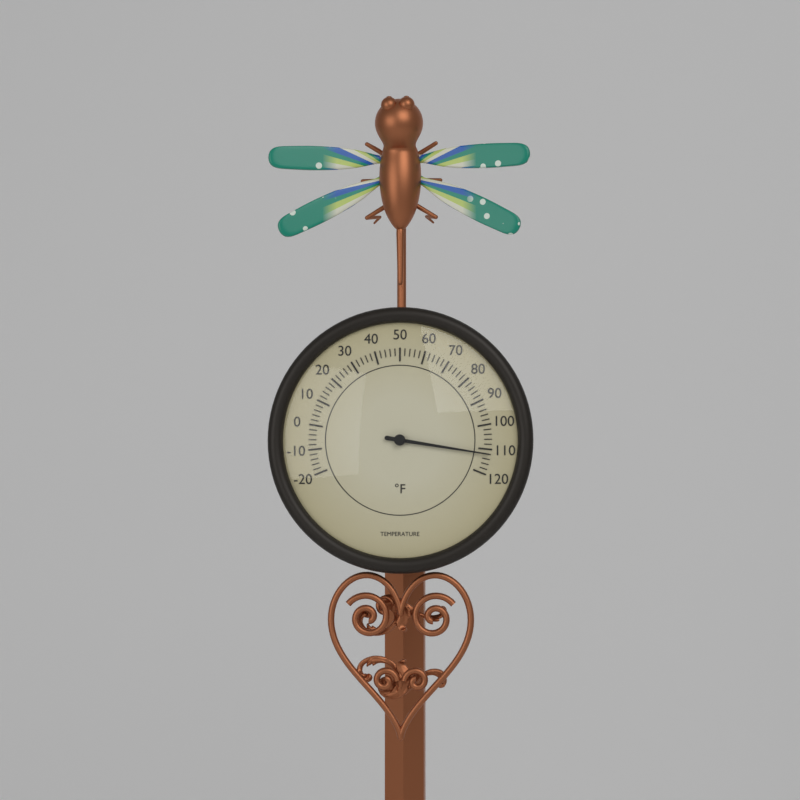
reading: 112 °F
